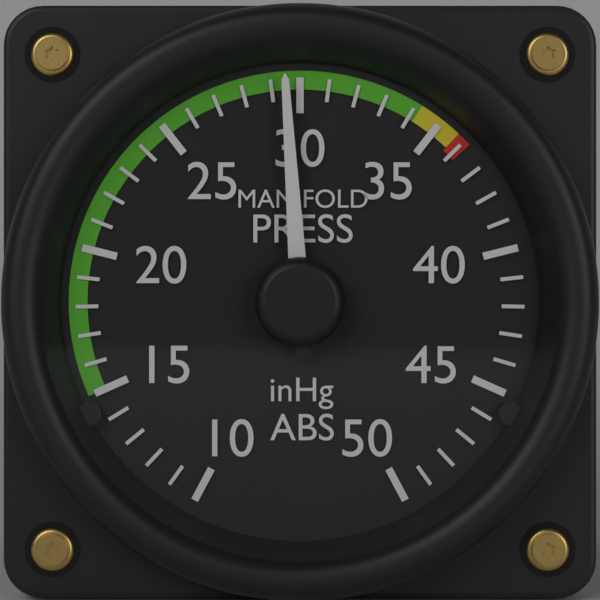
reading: 29.5 inHg
